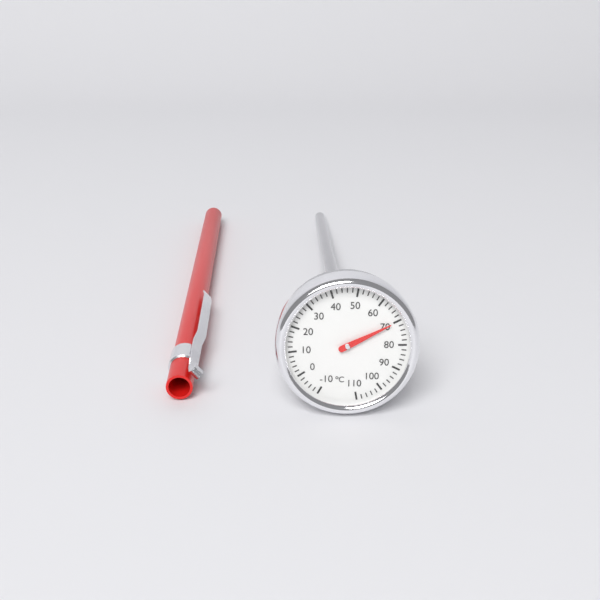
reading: 70 °C
